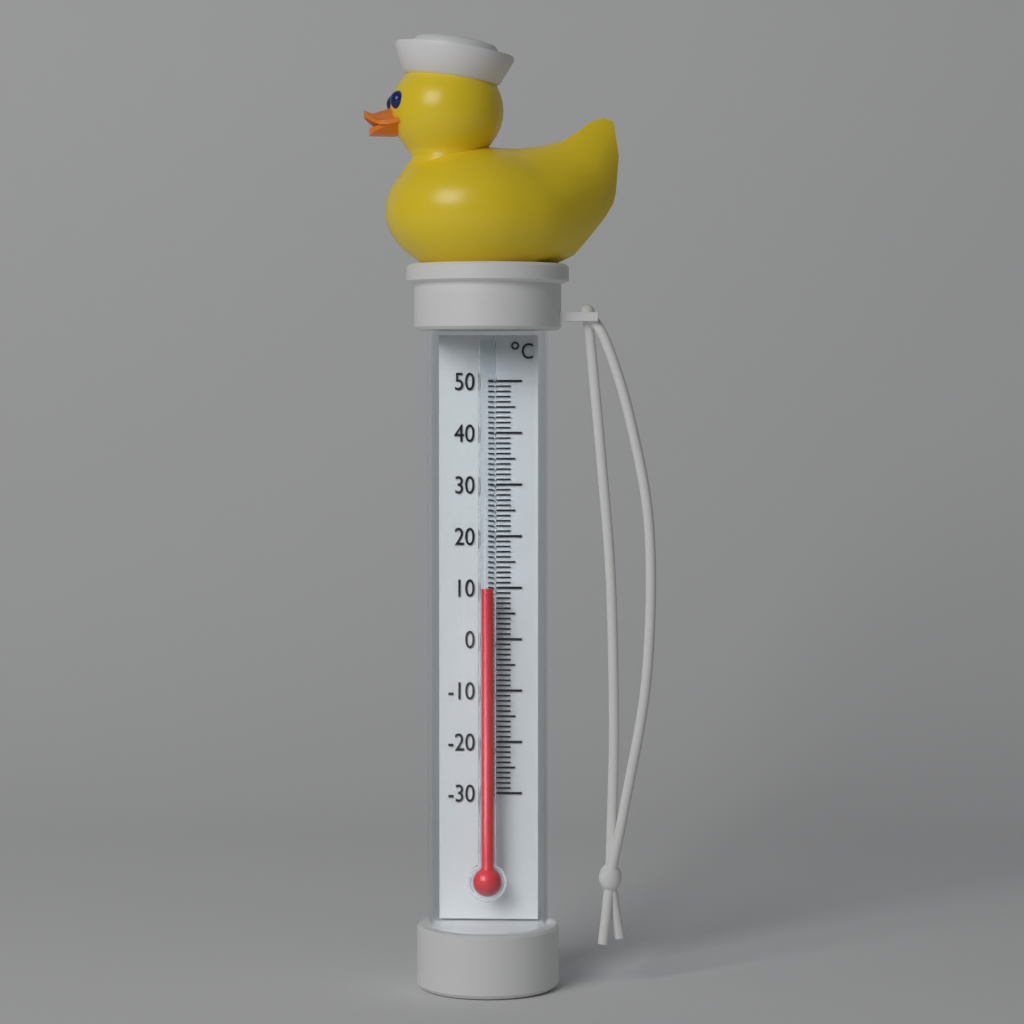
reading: 10 °C
